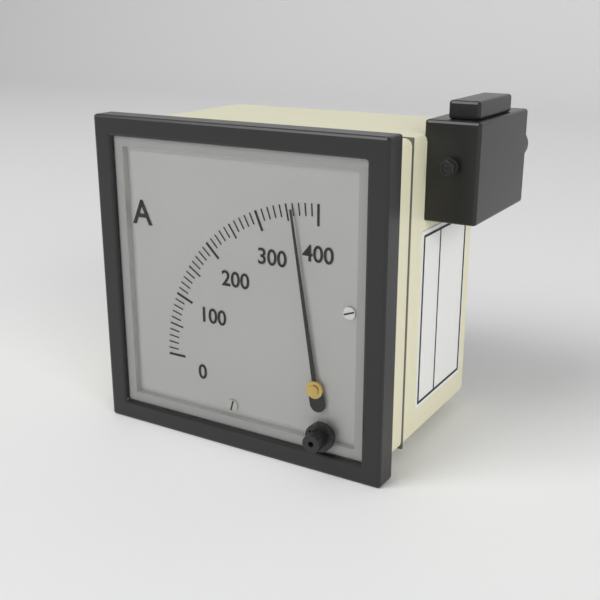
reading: 360 A
